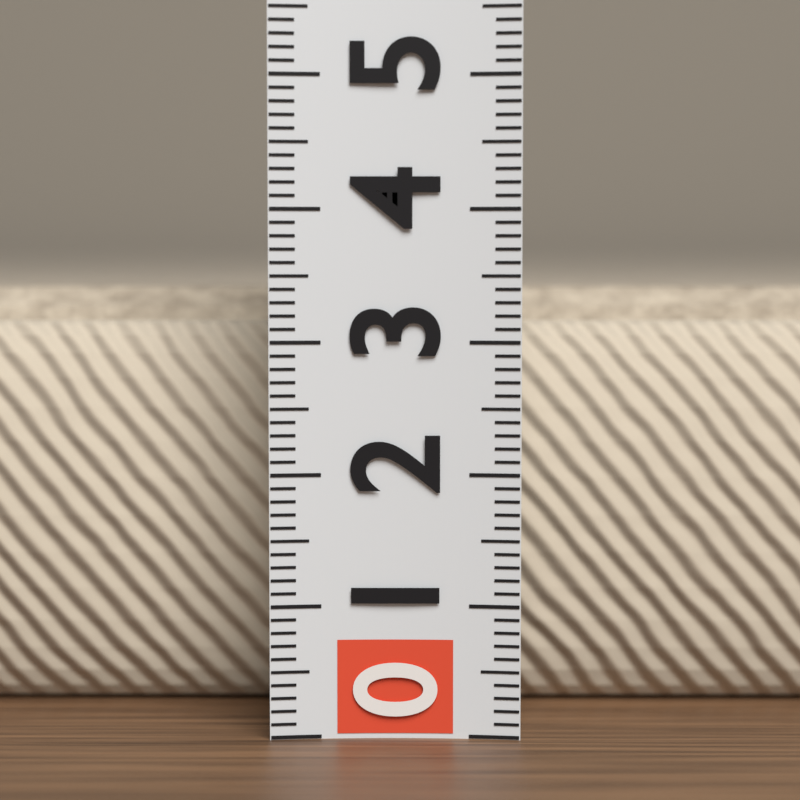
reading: 3.4 (no unit)
